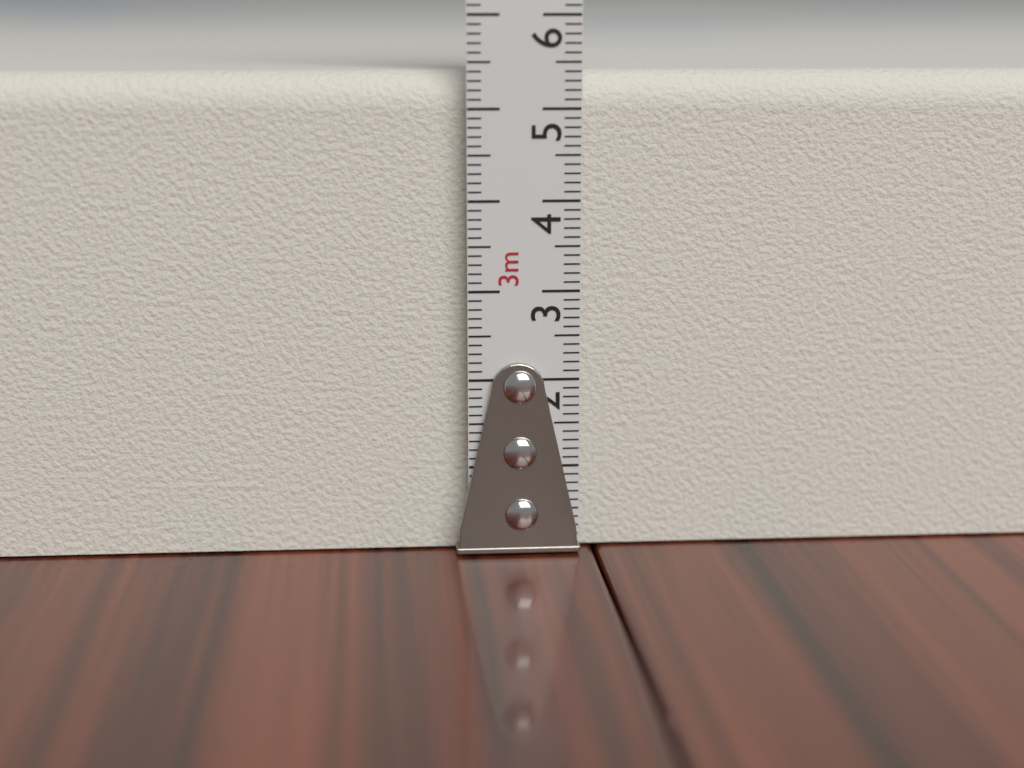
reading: 5.4 cm
